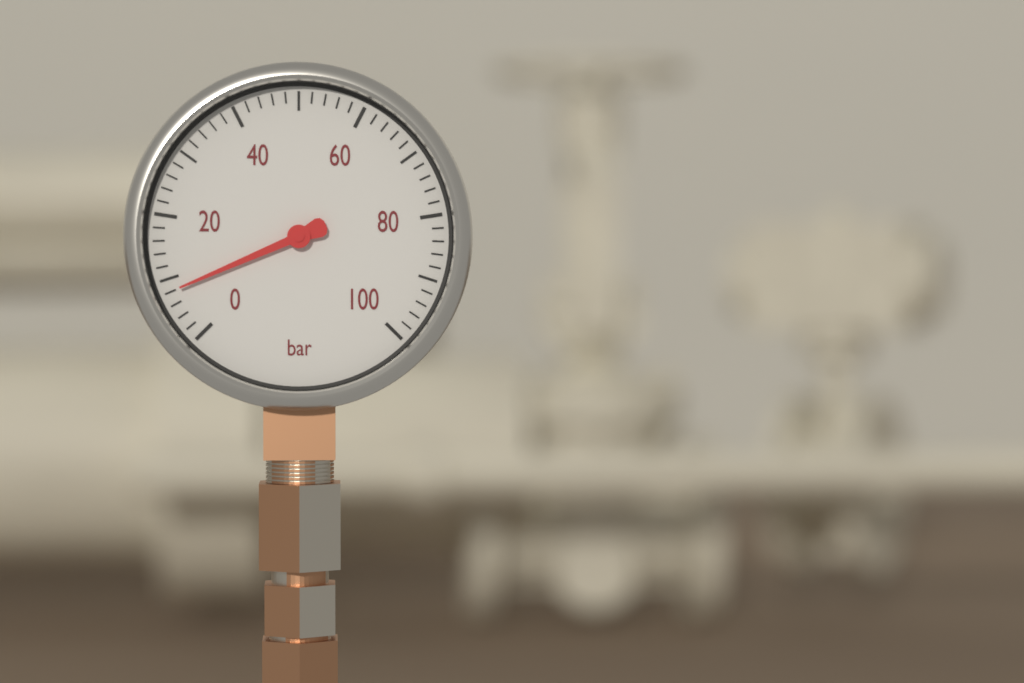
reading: 8 bar
